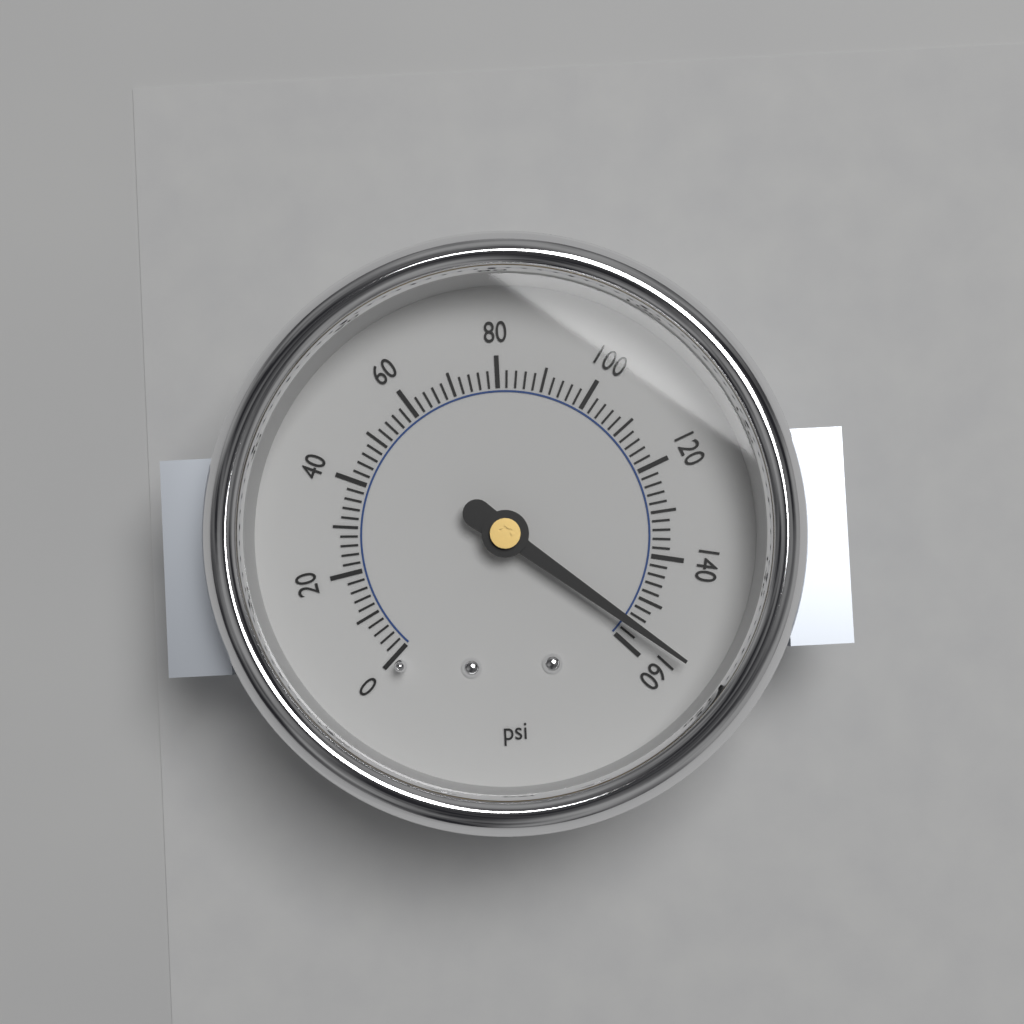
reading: 156 psi
